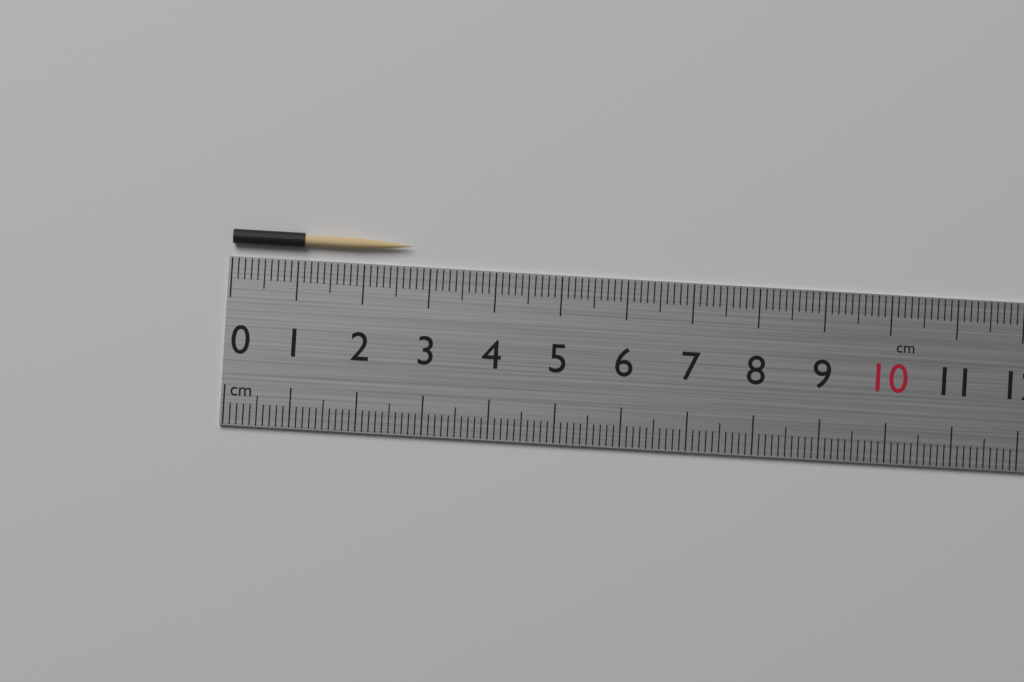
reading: 2.7 cm
